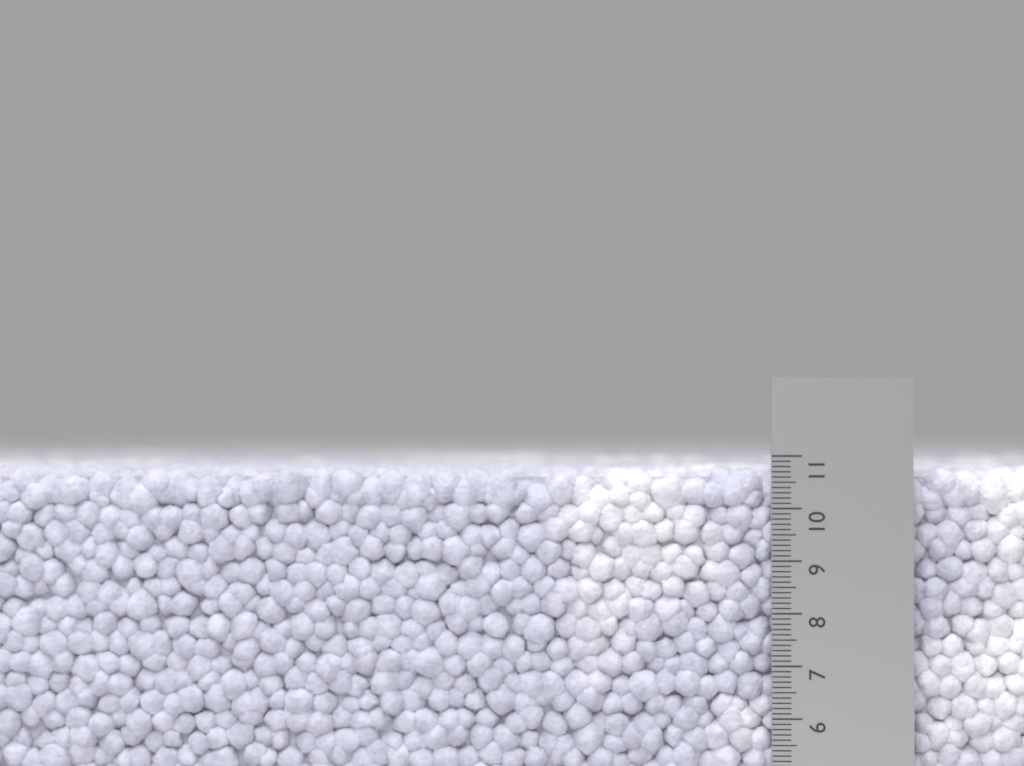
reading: 10.8 cm
